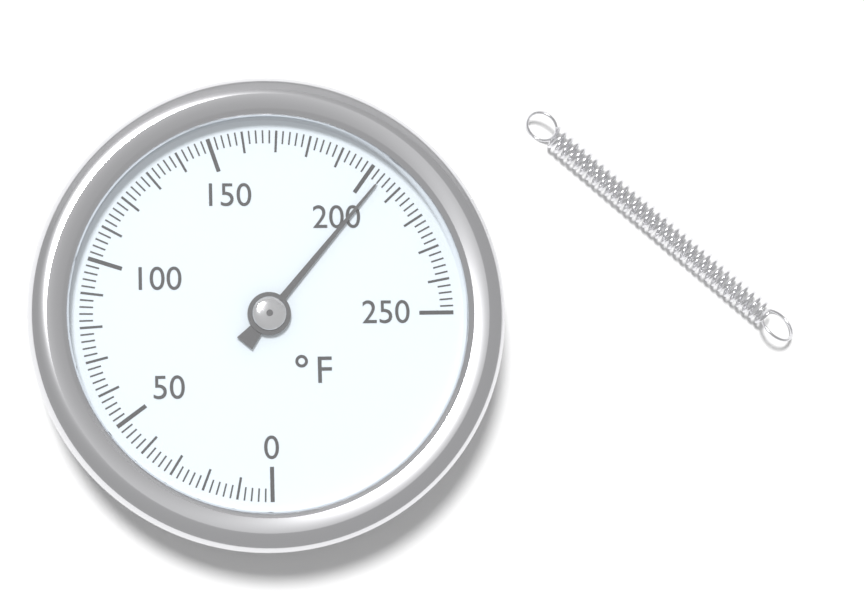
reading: 204 °F
